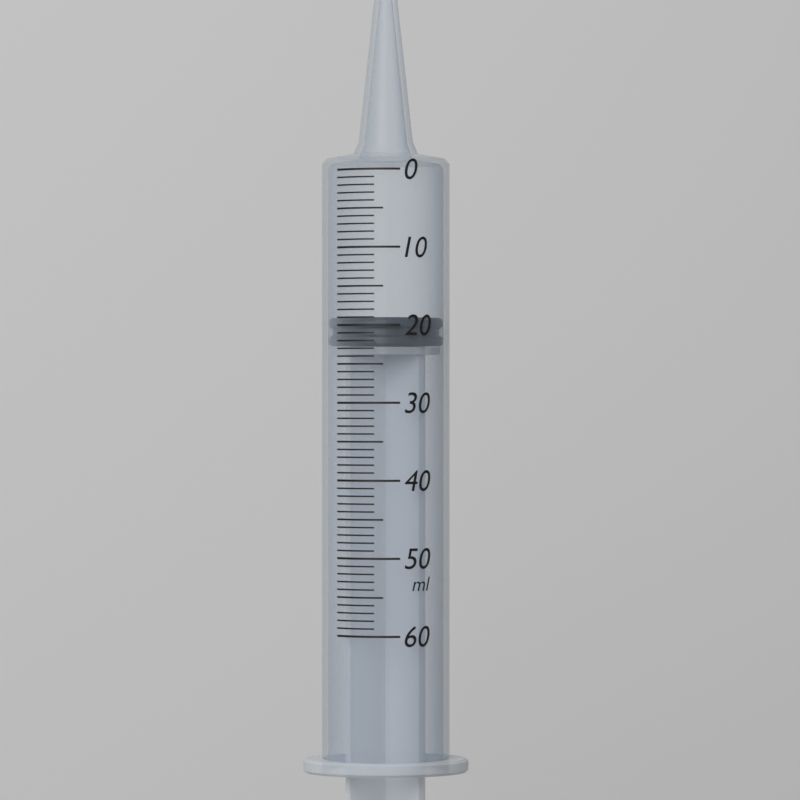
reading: 19 ml
